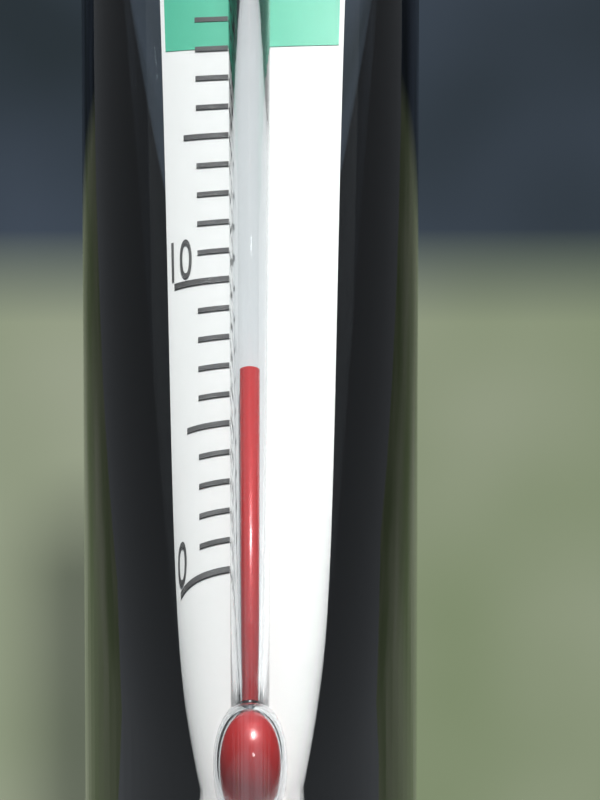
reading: 6 °C
